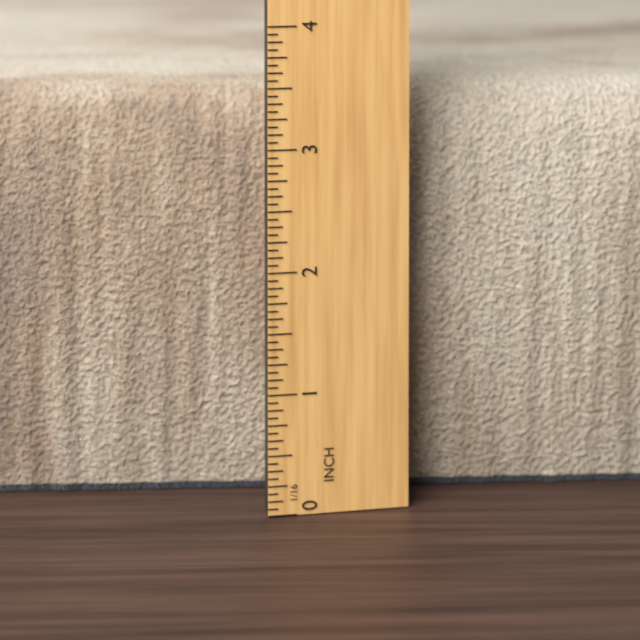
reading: 3.4375 in
